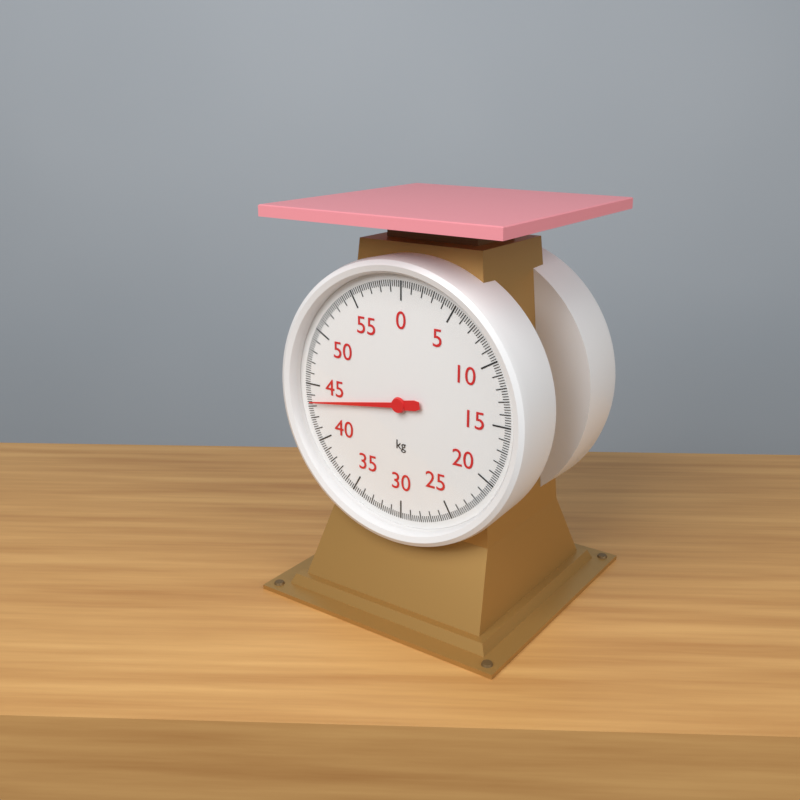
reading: 43.4 kg
